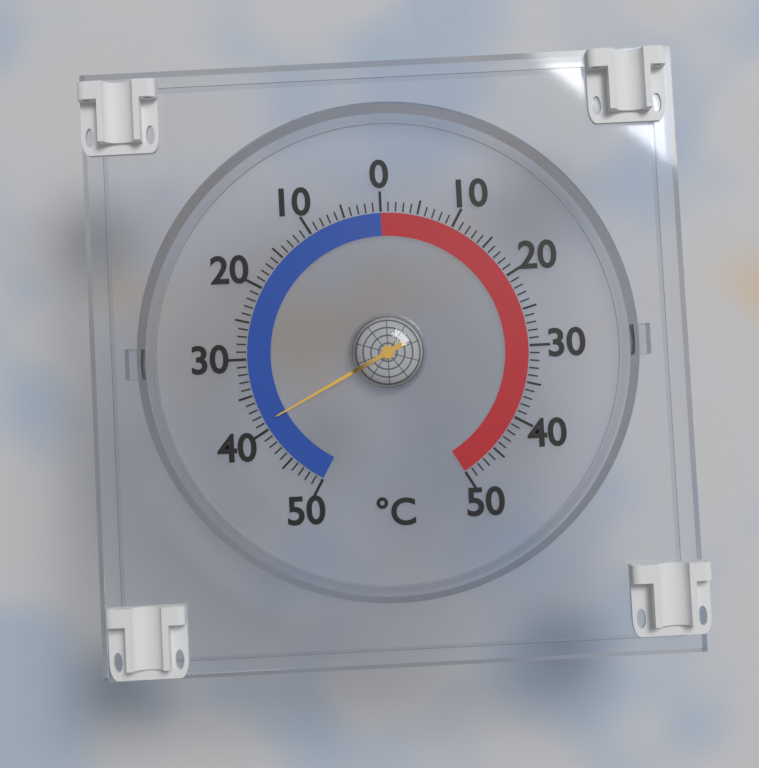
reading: -39 °C
